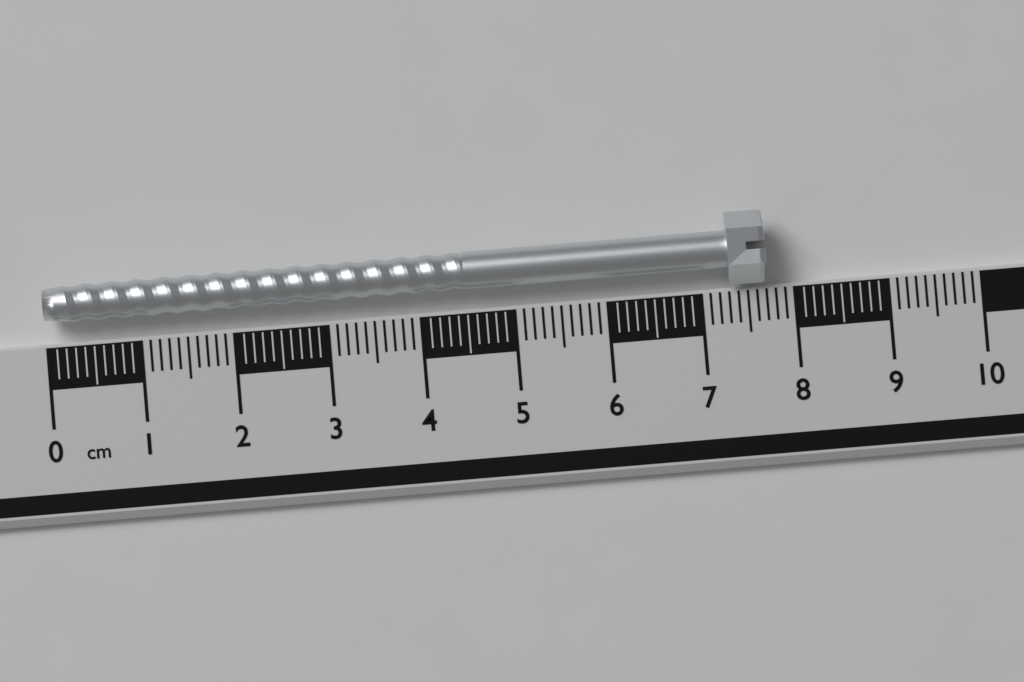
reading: 7.7 cm
